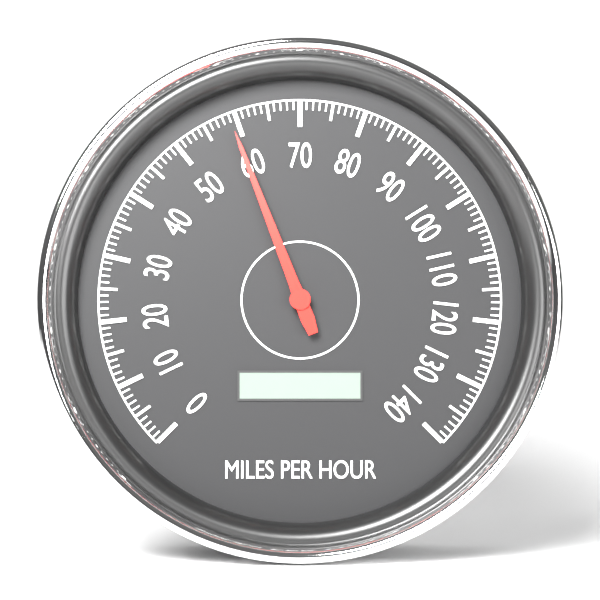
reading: 59 mph
